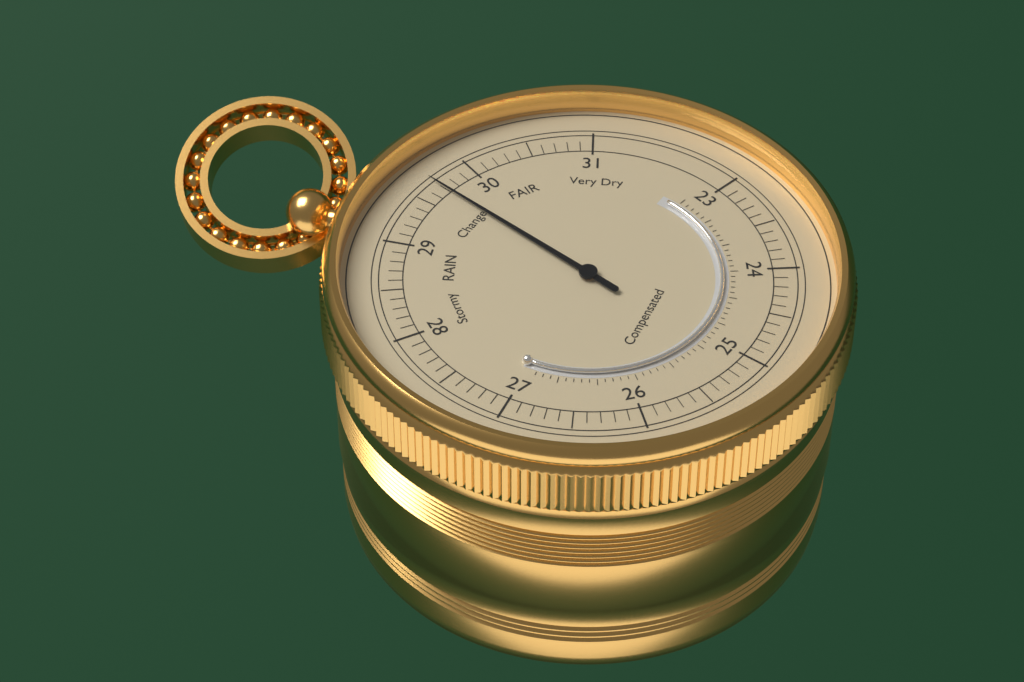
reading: 29.7 (no unit)
